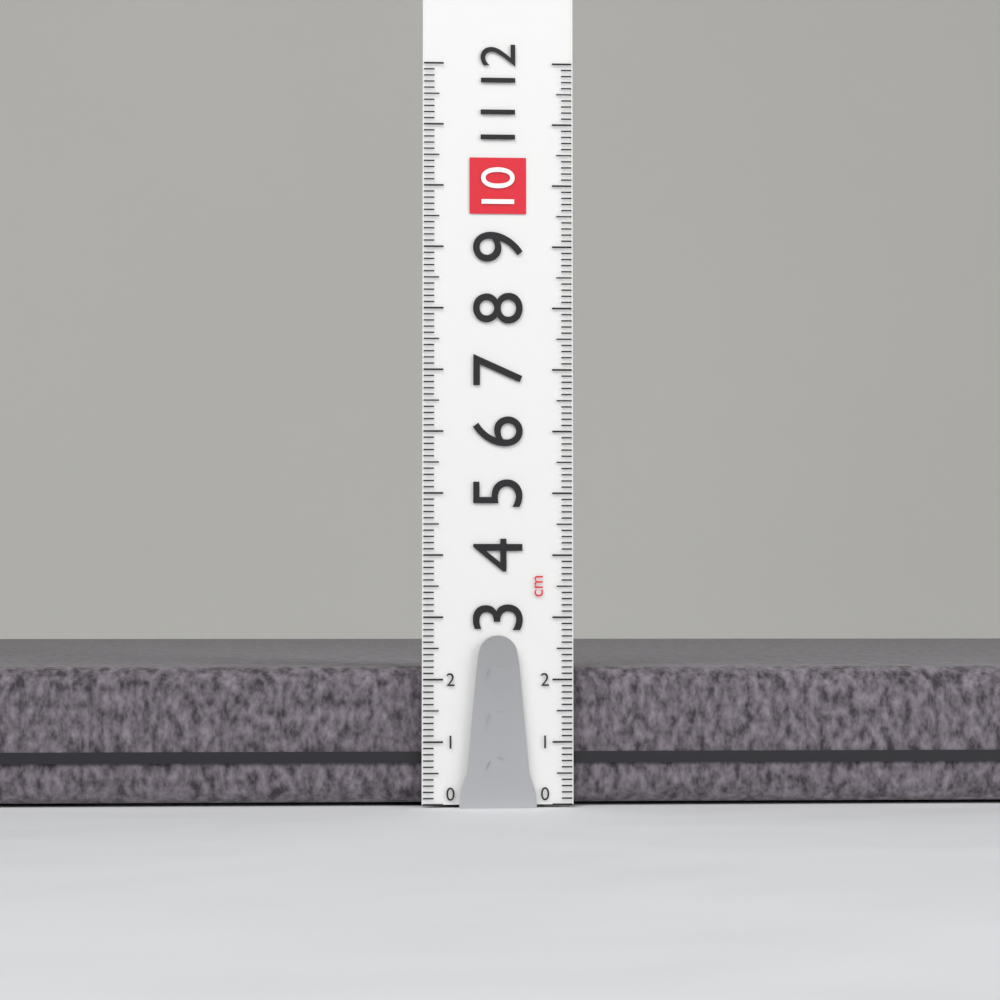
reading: 2.2 cm
